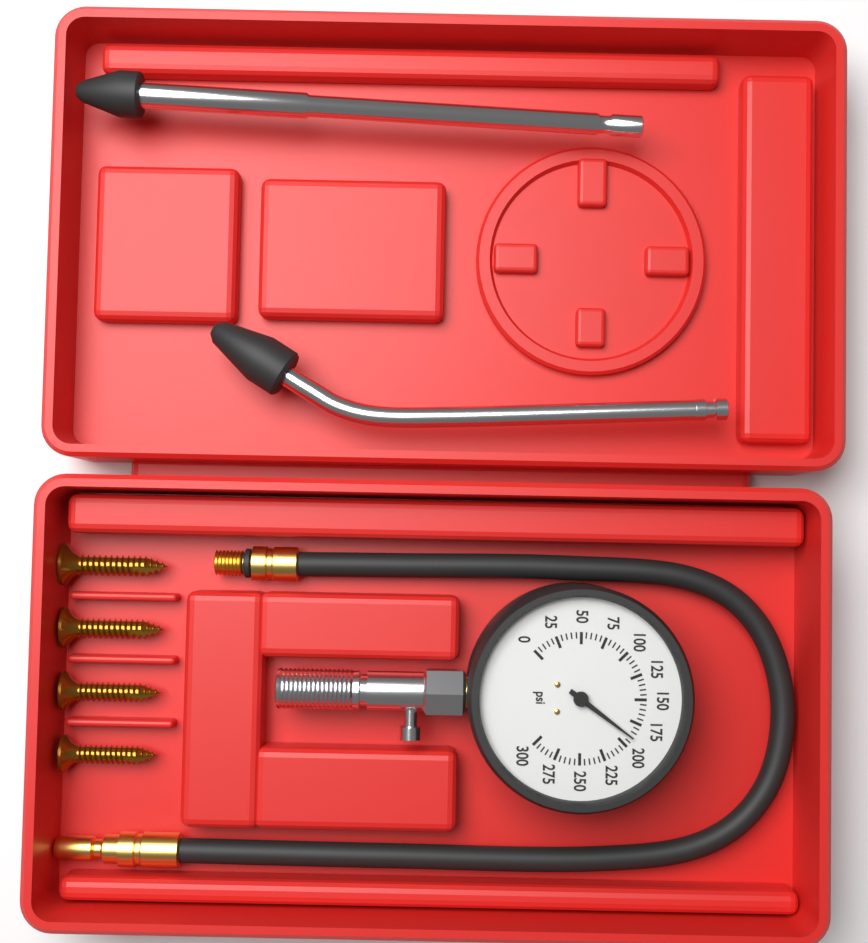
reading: 190 psi
